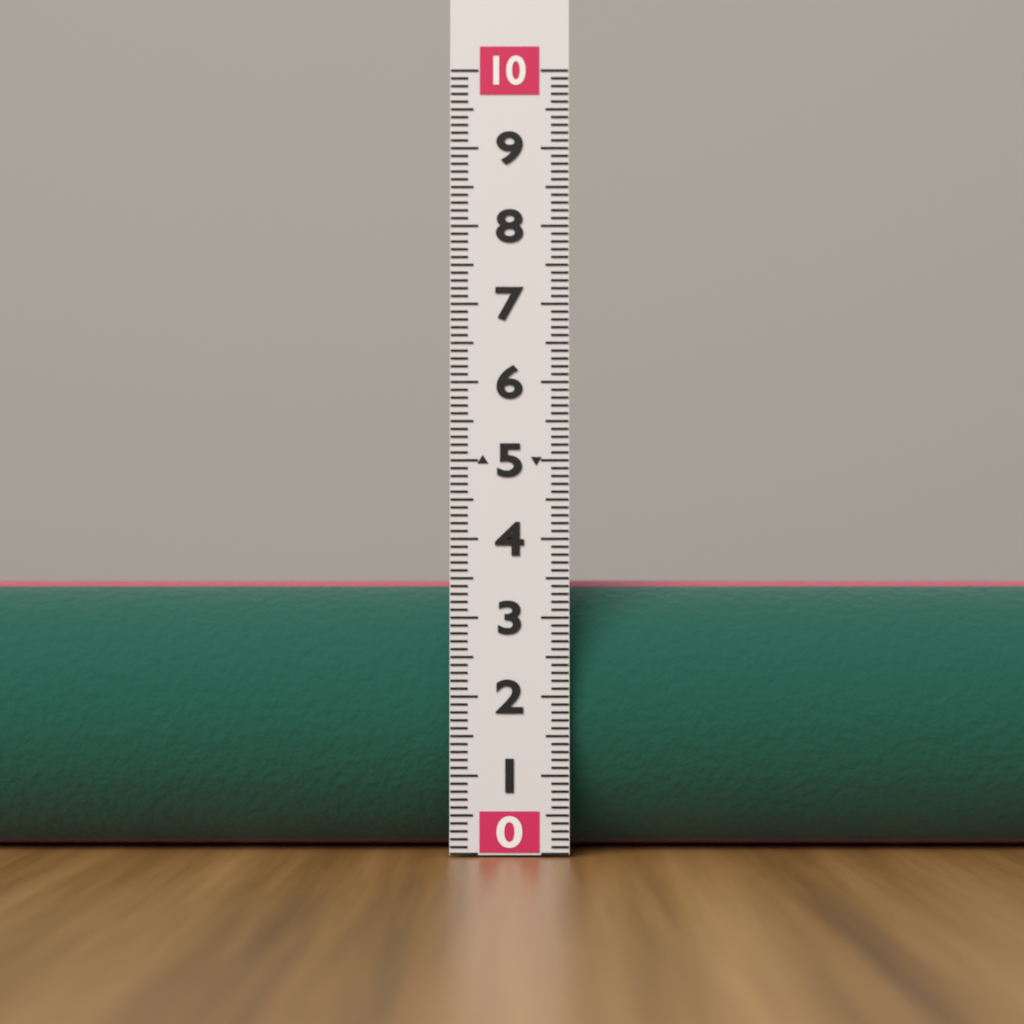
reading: 3.5 (no unit)
